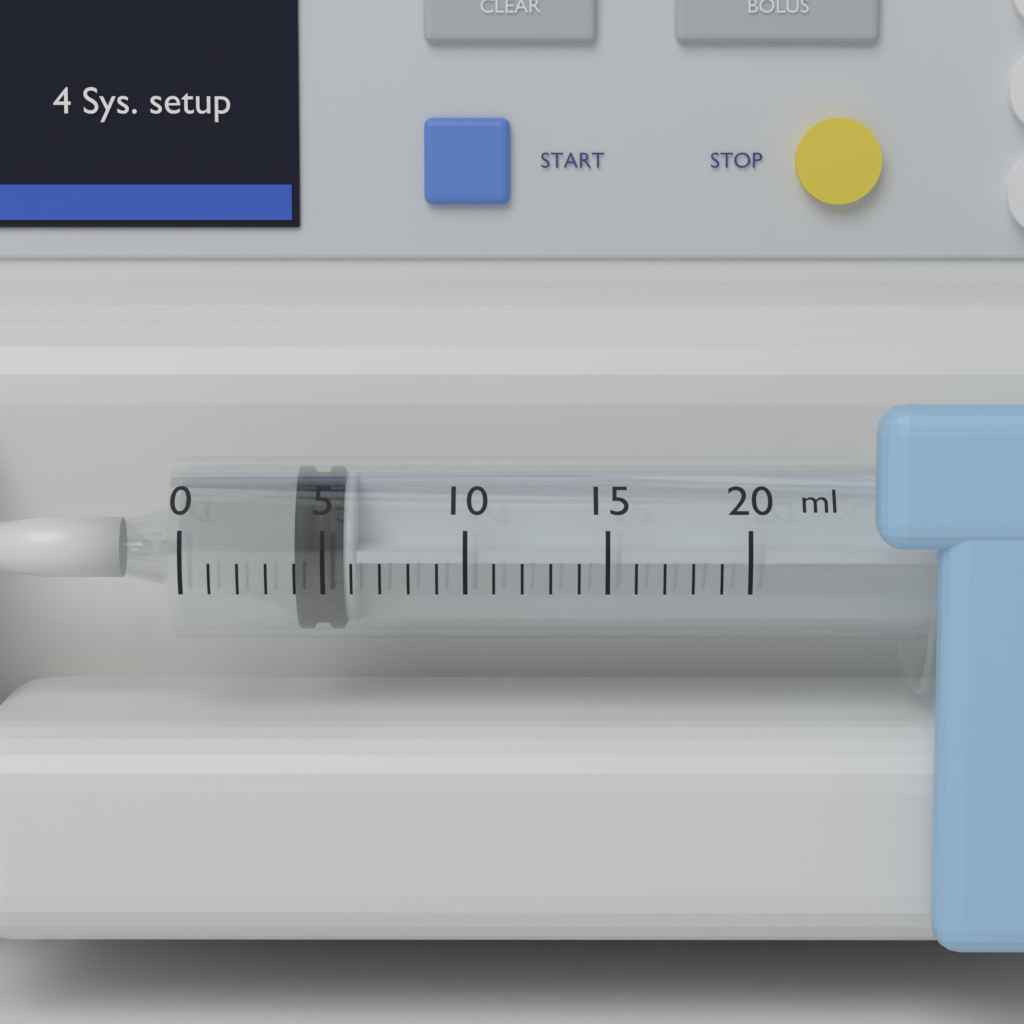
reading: 4 ml
